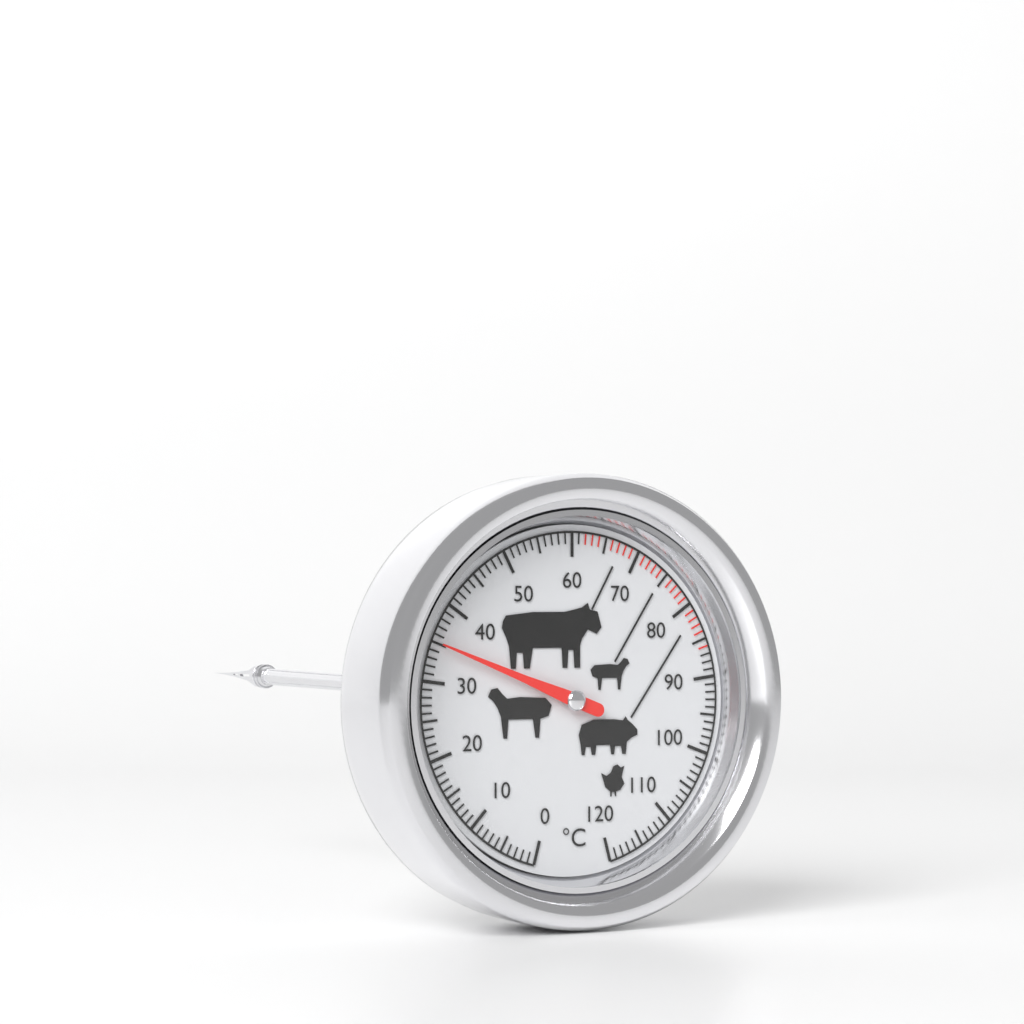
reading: 35 °C
